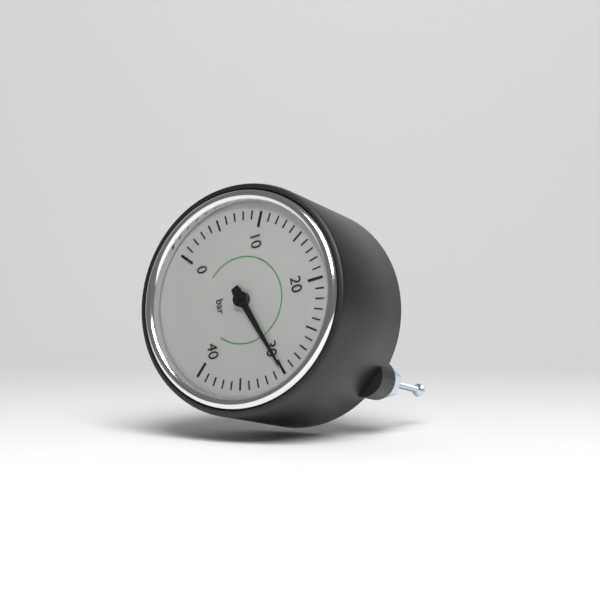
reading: 30 bar
